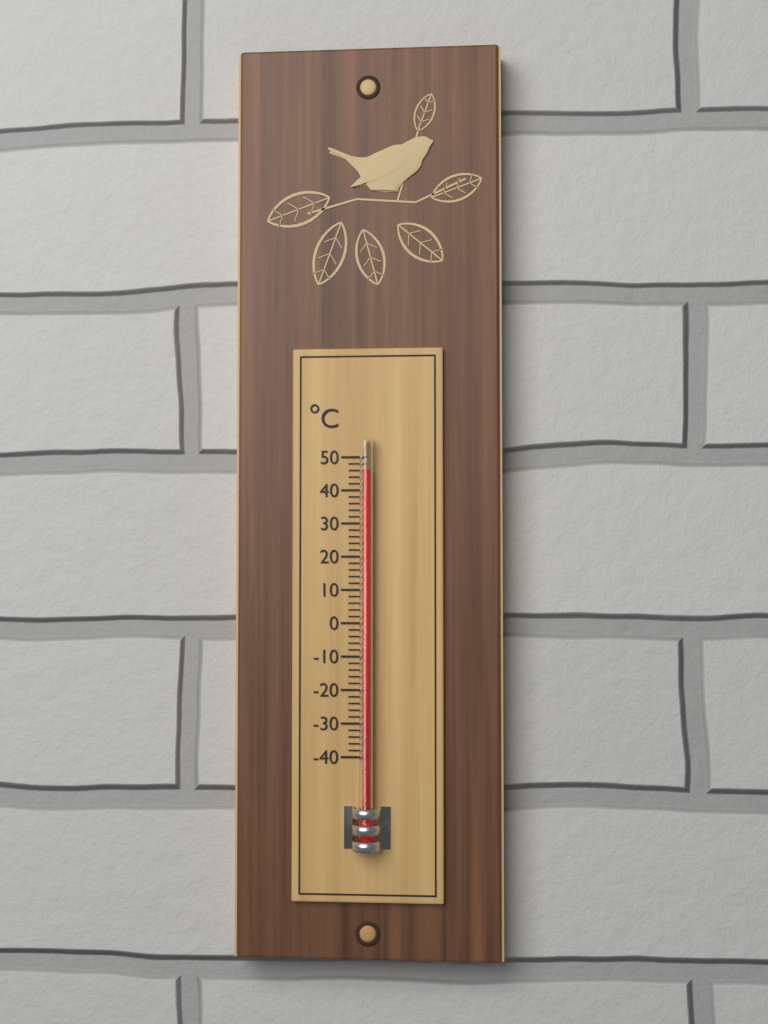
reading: 46 °C
